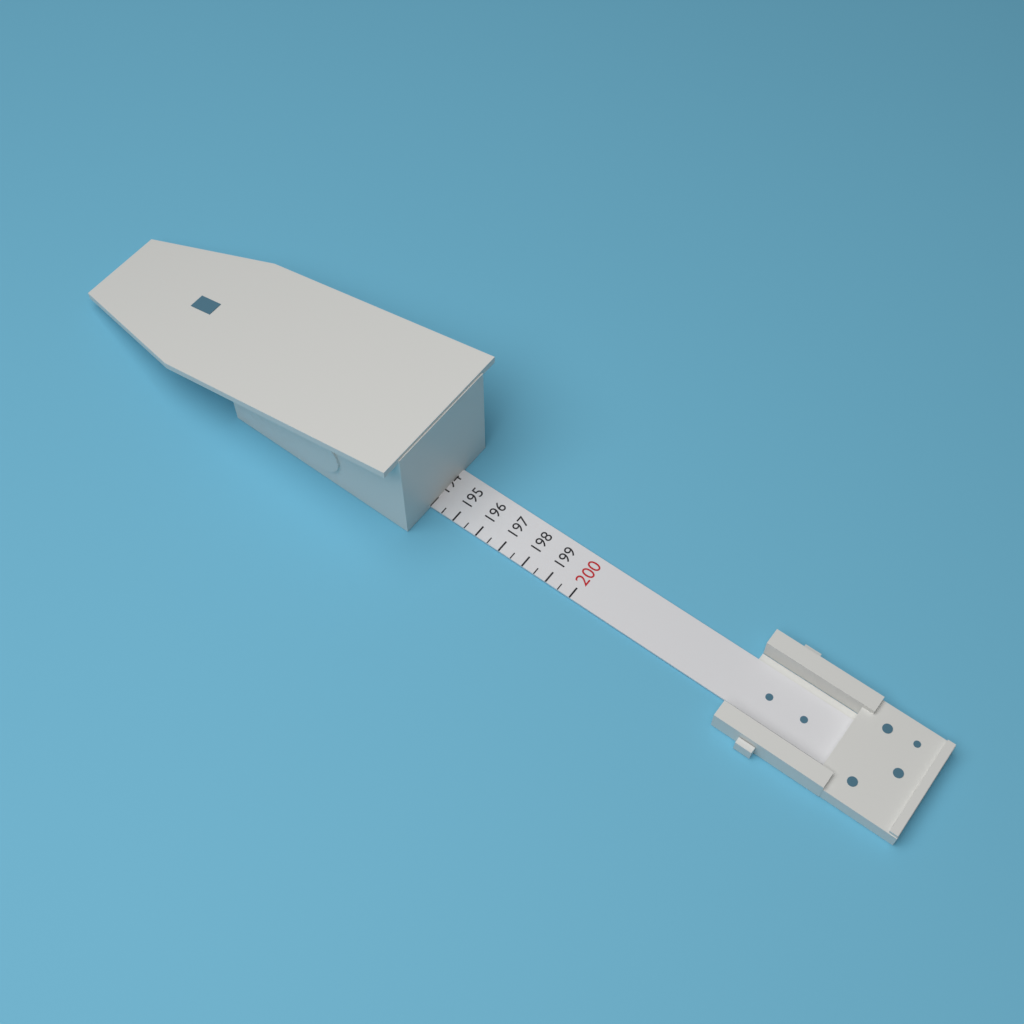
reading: 194.0 (no unit)
